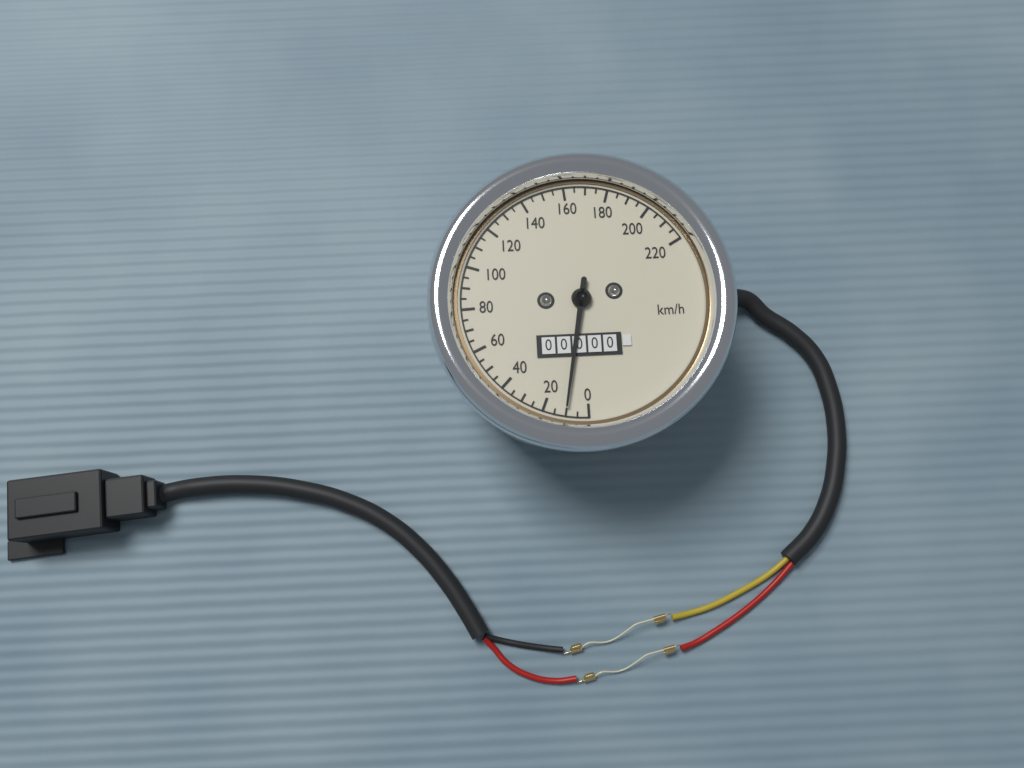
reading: 10 km/h
